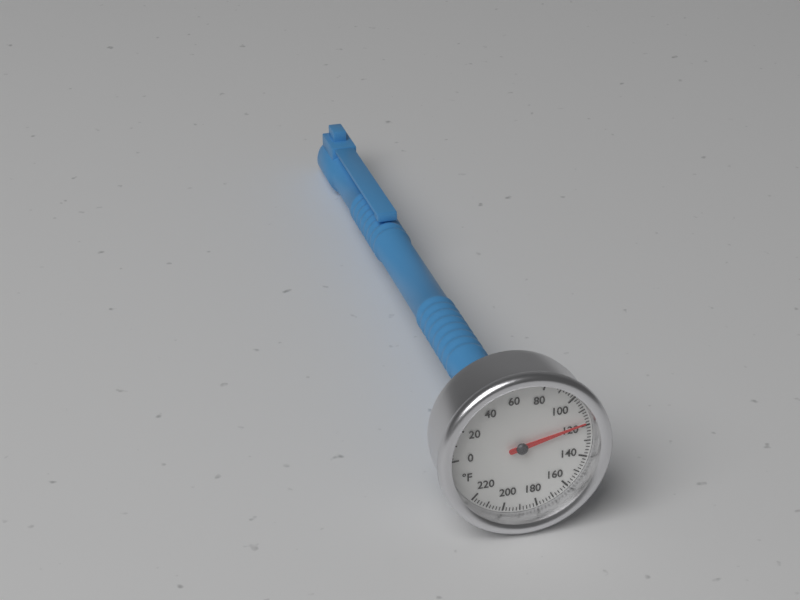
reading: 118 °F
